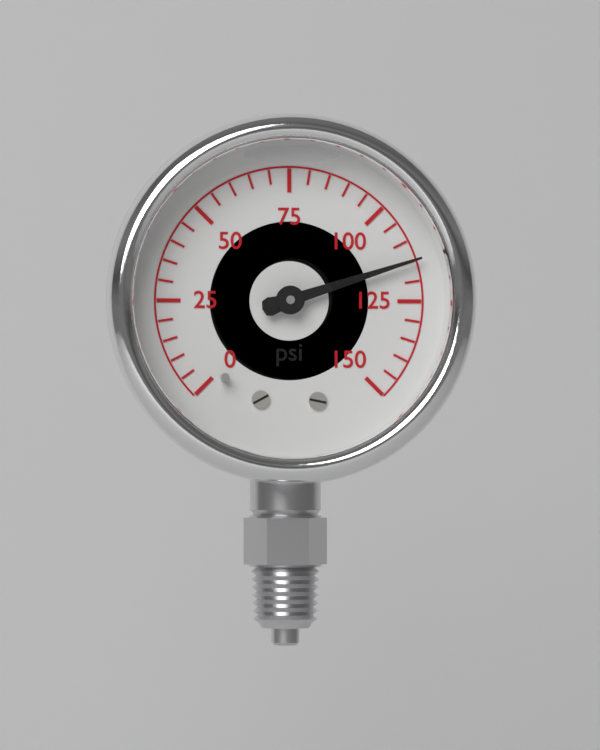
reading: 115 psi
